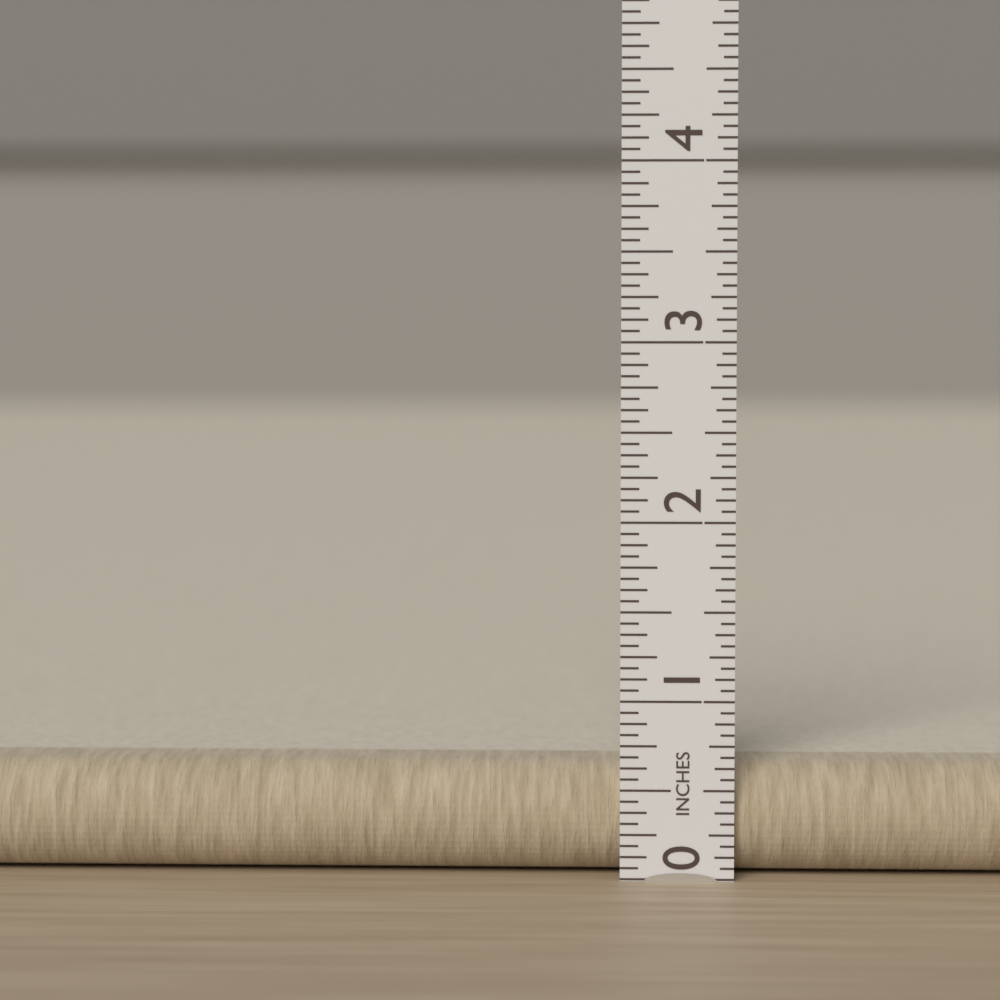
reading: 0.6250 in
